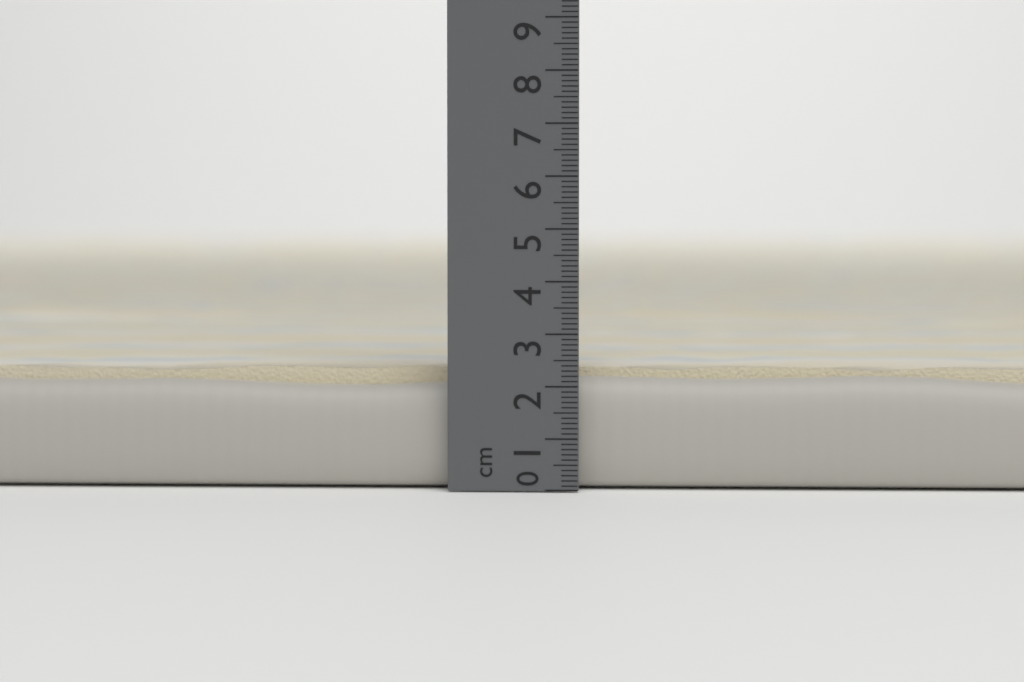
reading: 2.4 cm
